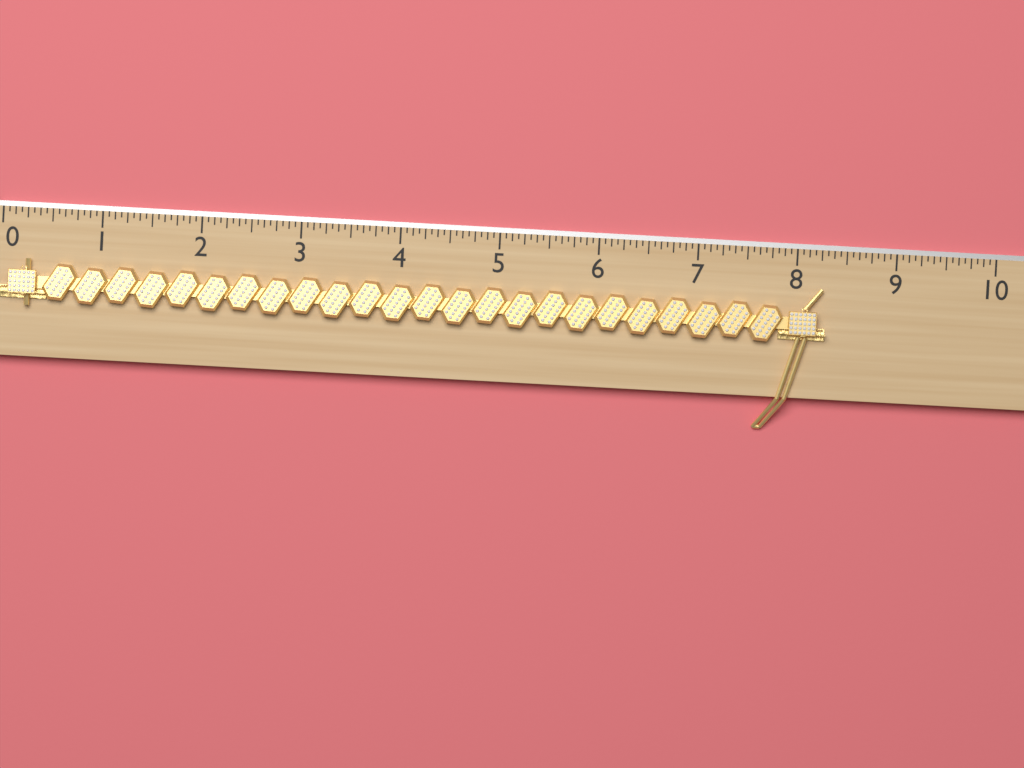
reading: 8.3125 (no unit)
